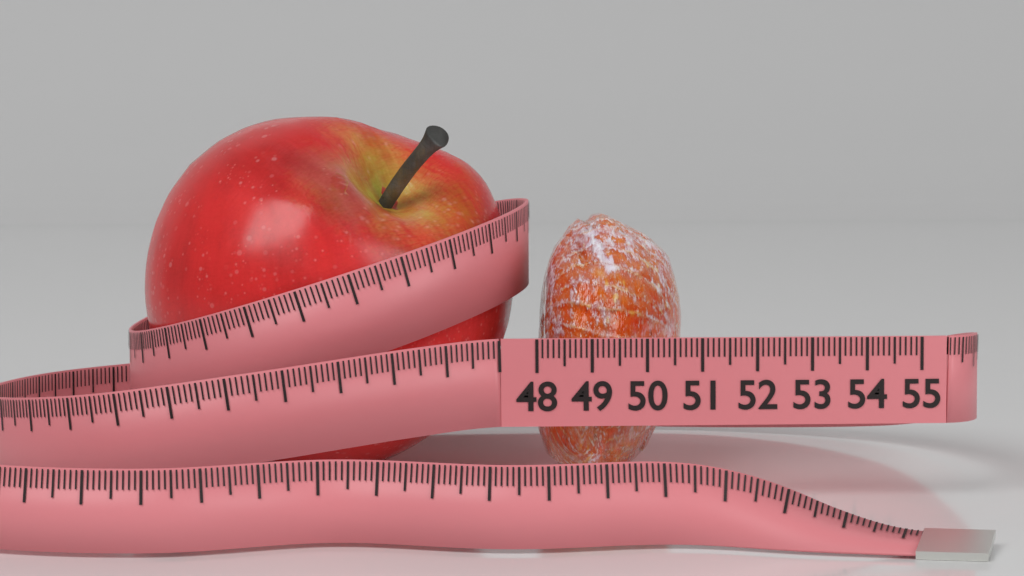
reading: 50.8 (no unit)
